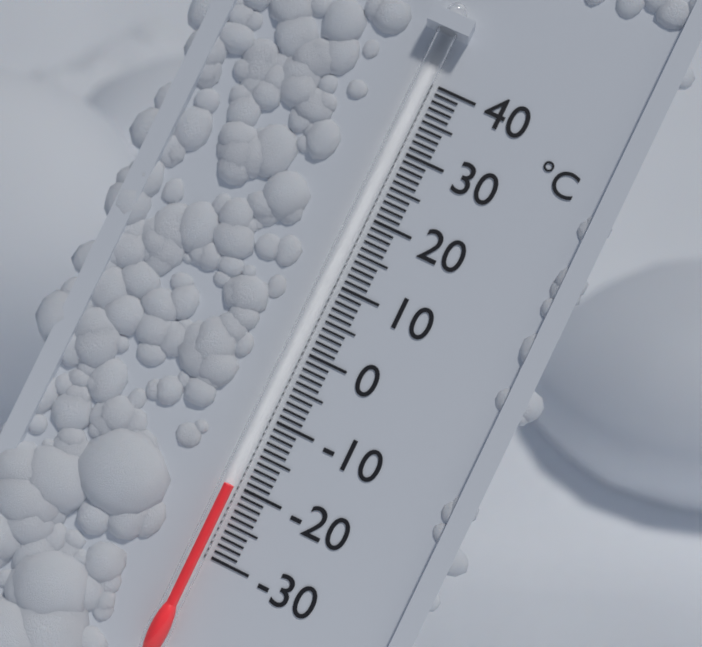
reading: -20 °C
